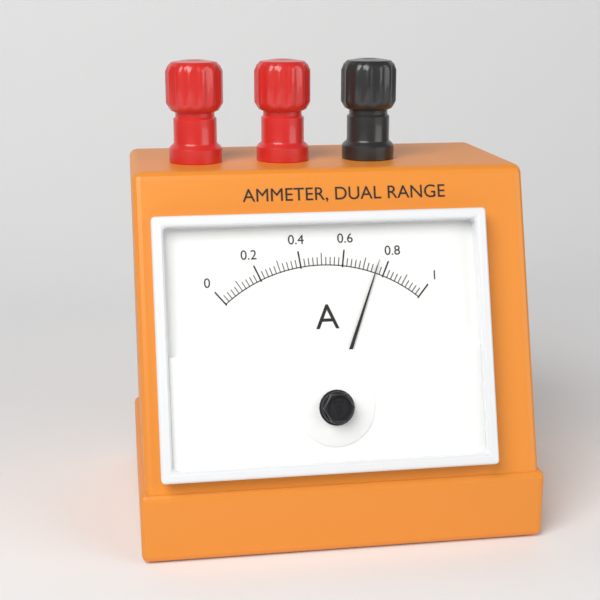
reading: 0.76 A
